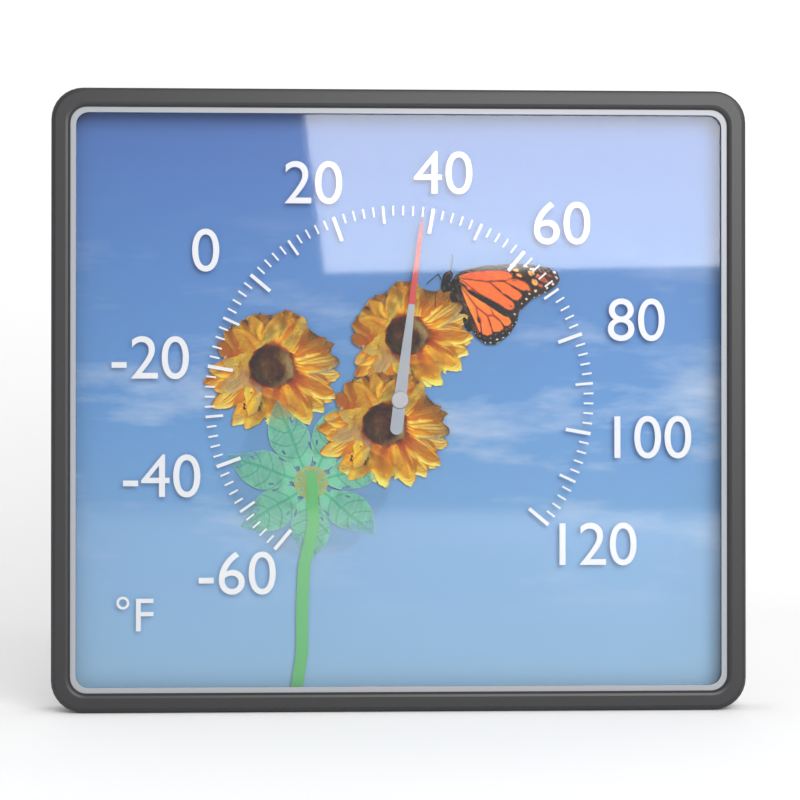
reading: 38 °F
